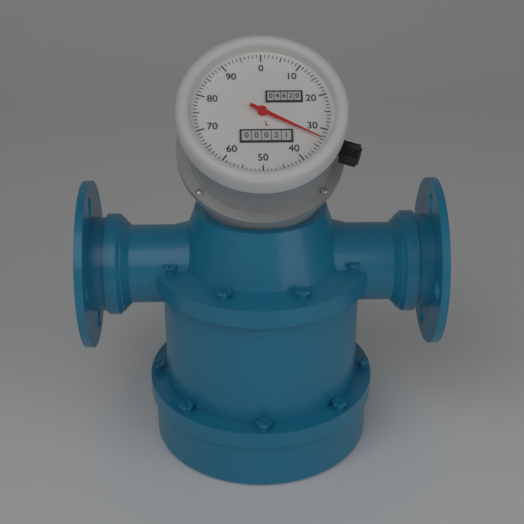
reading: 33 L
